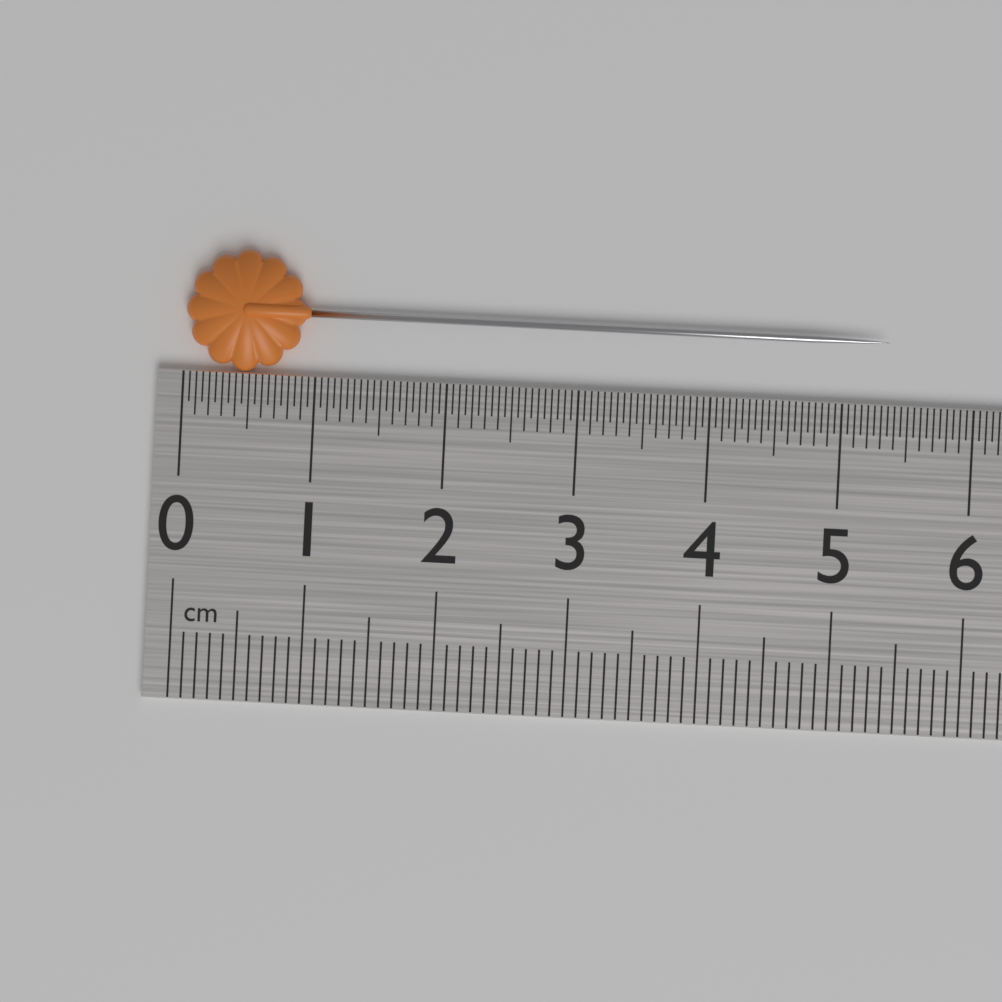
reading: 5.35 cm
